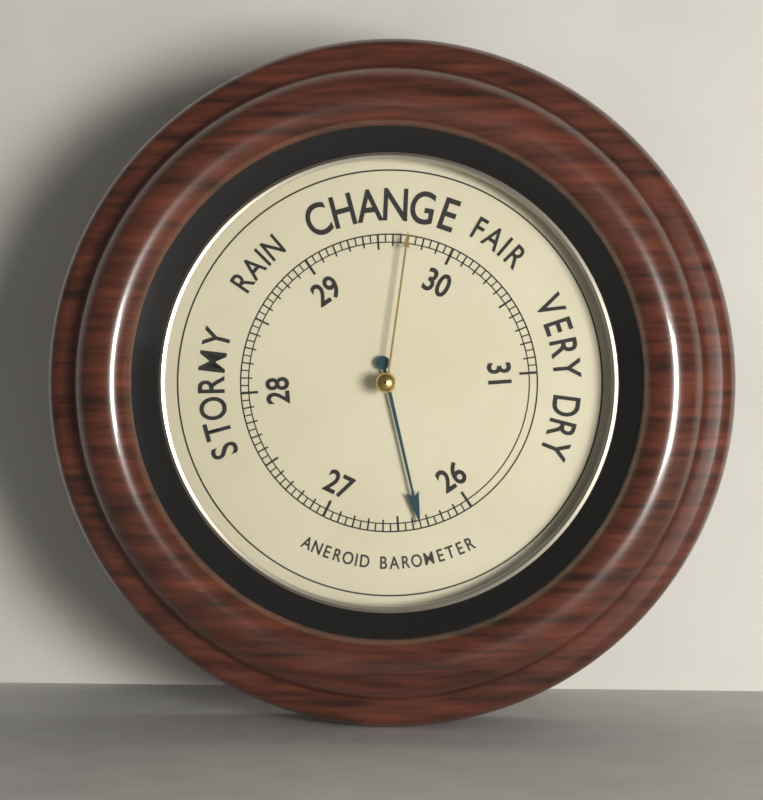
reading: 26.35 (no unit)
